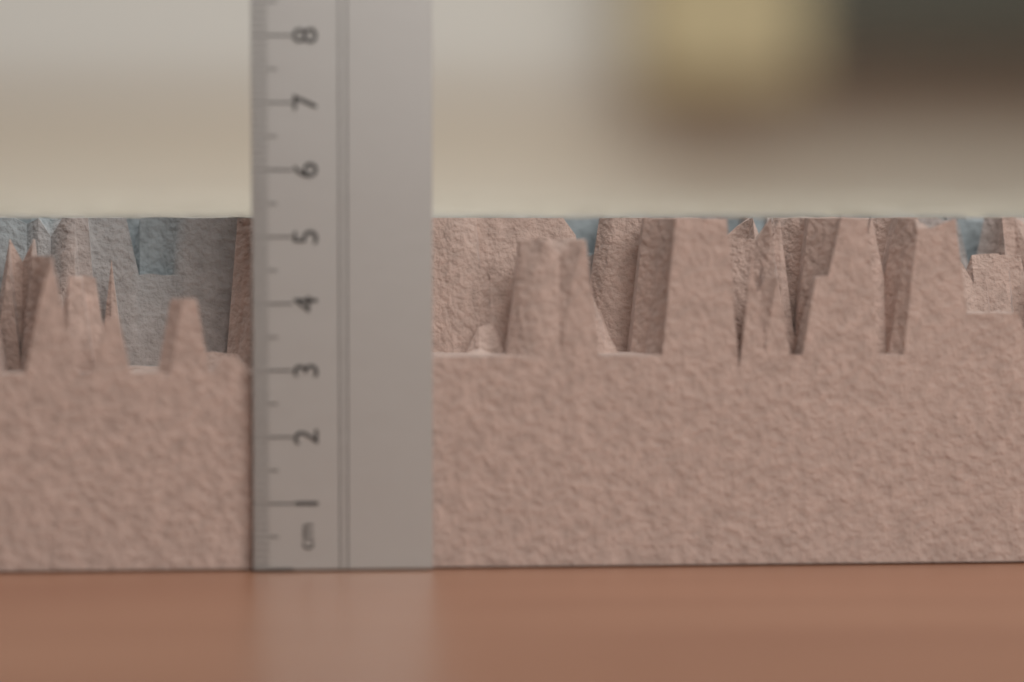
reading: 5.3 cm
